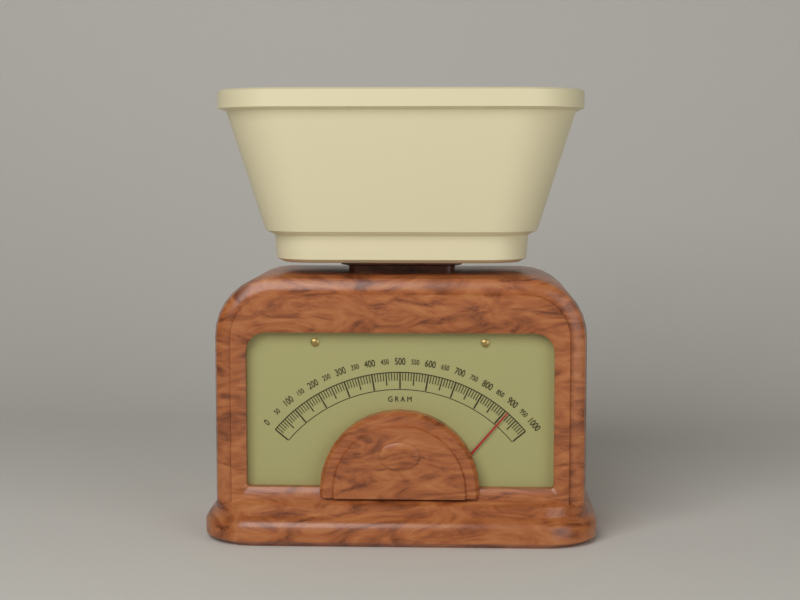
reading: 910 g
